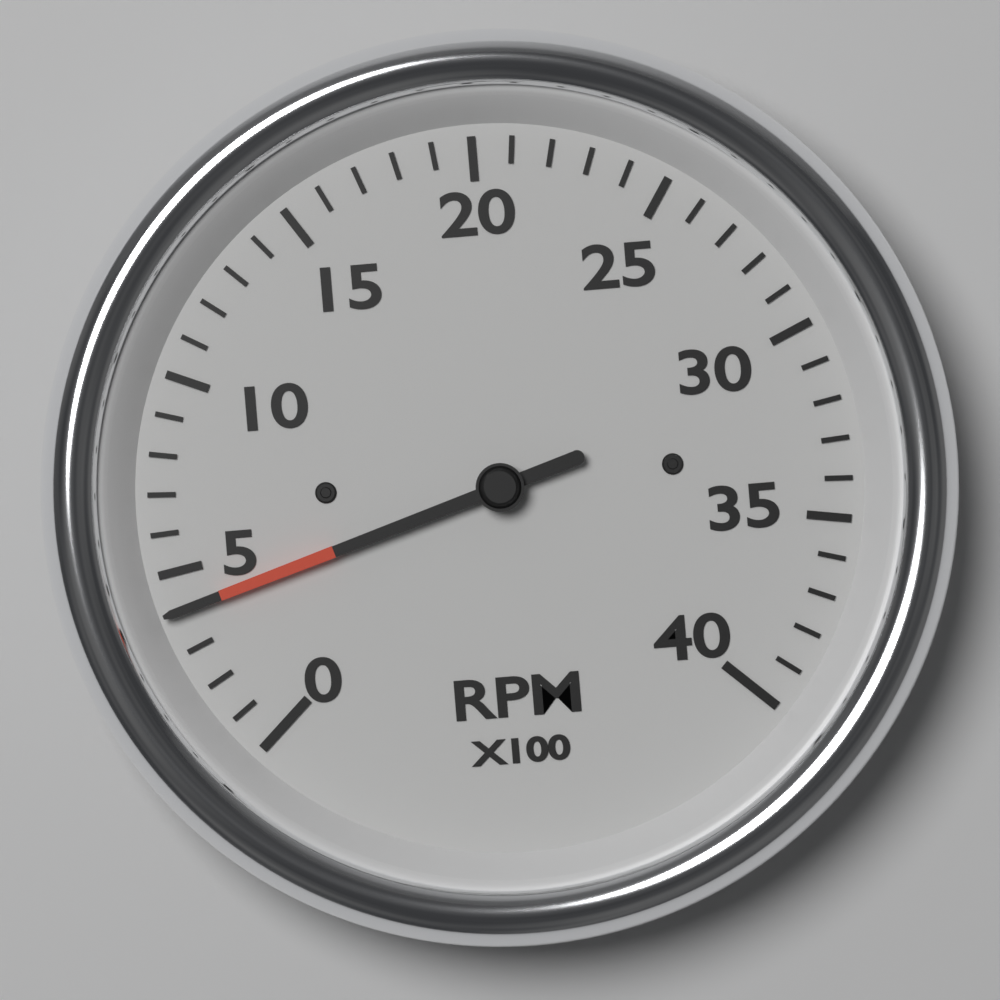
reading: 400 RPM
